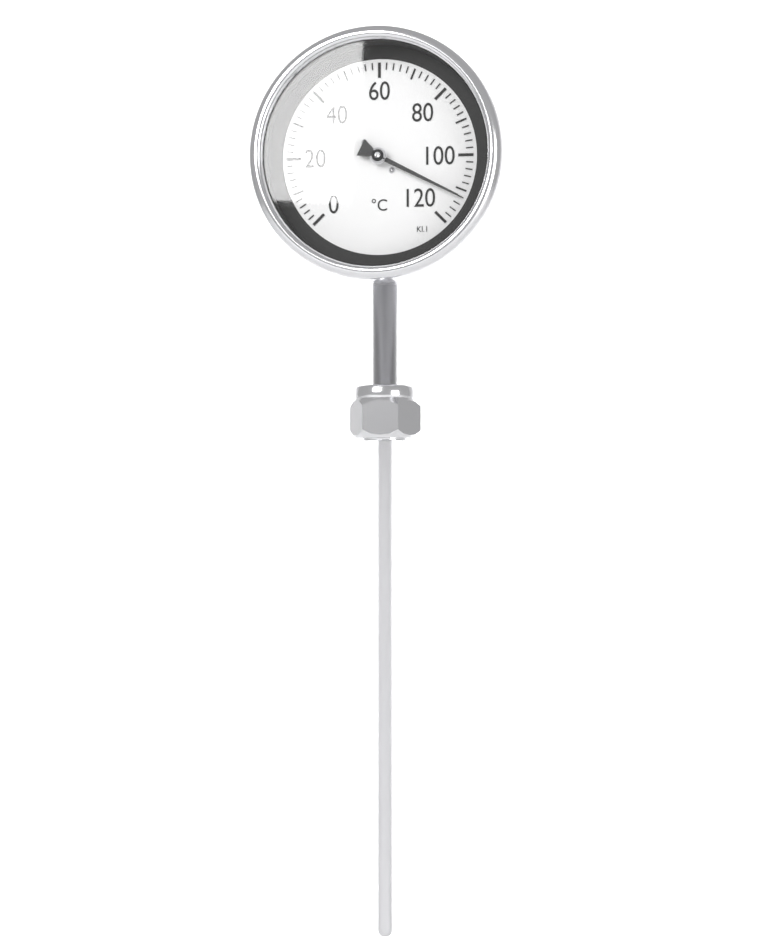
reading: 112 °C
